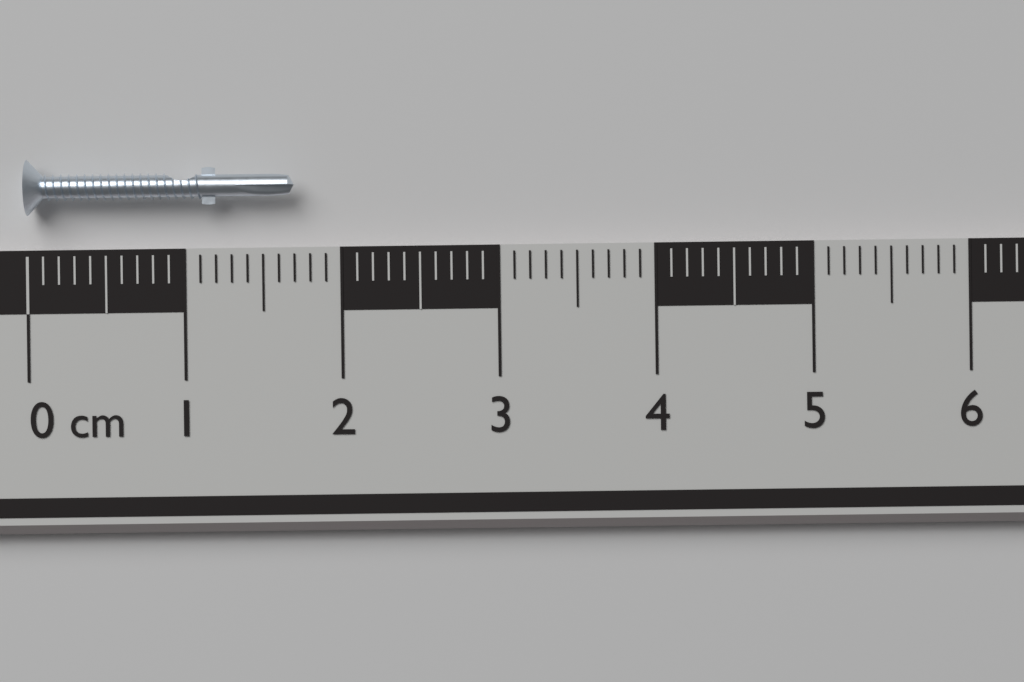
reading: 1.7 cm
